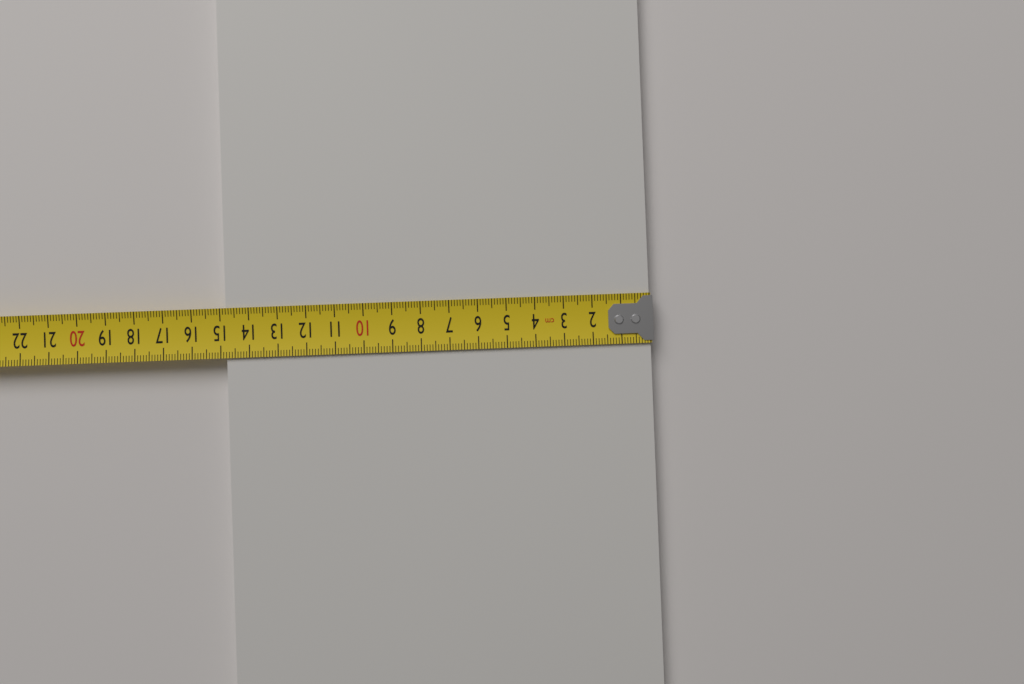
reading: 14.8 cm
